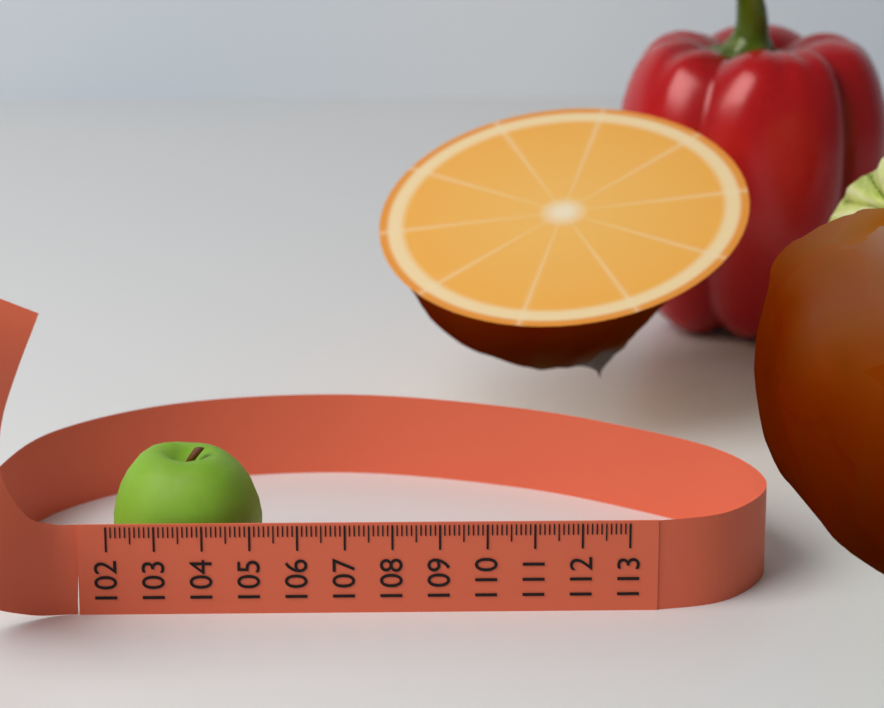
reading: 105.2 (no unit)
